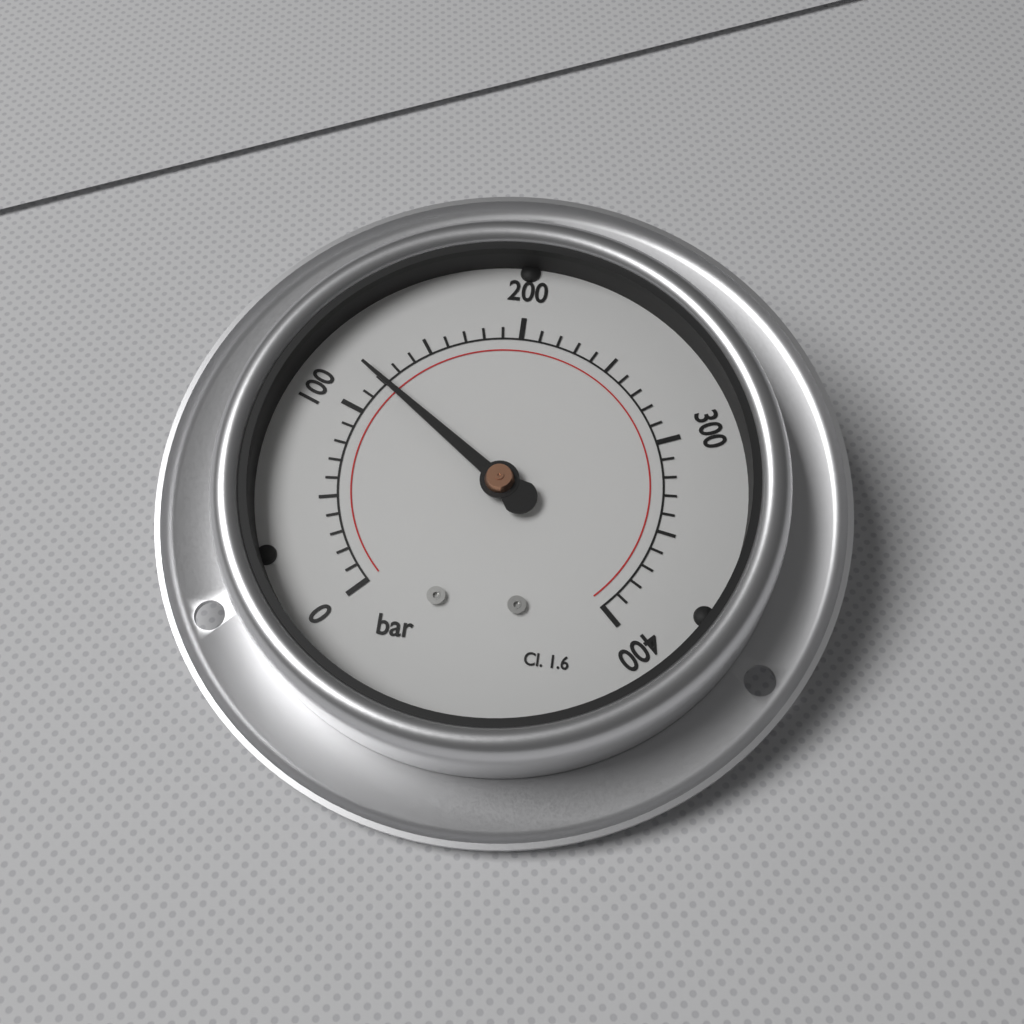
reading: 120 bar
